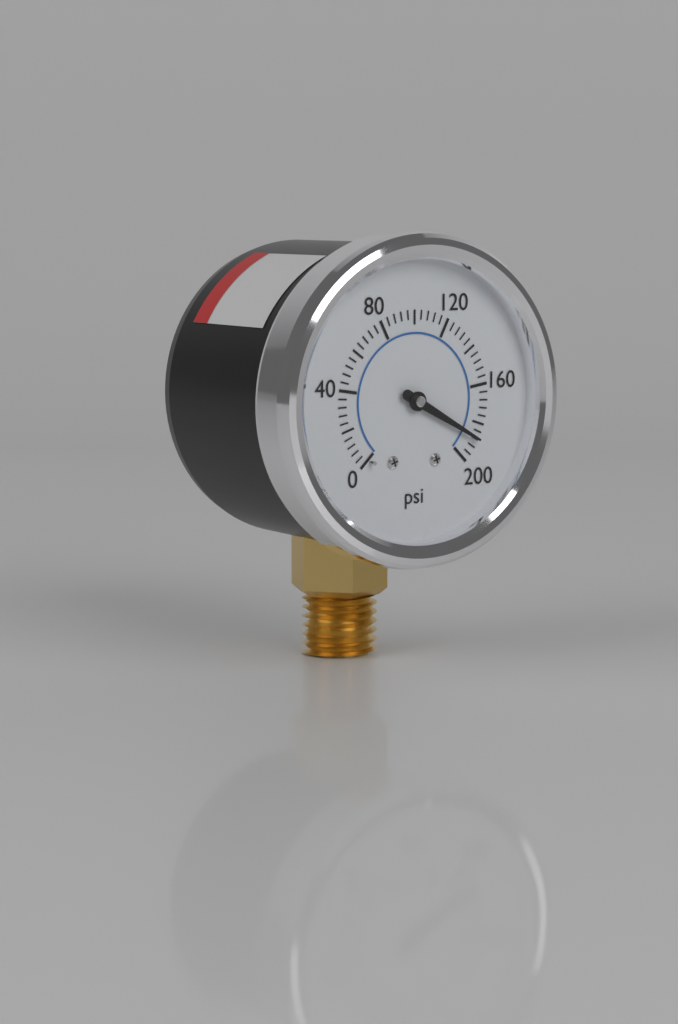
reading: 188 psi
